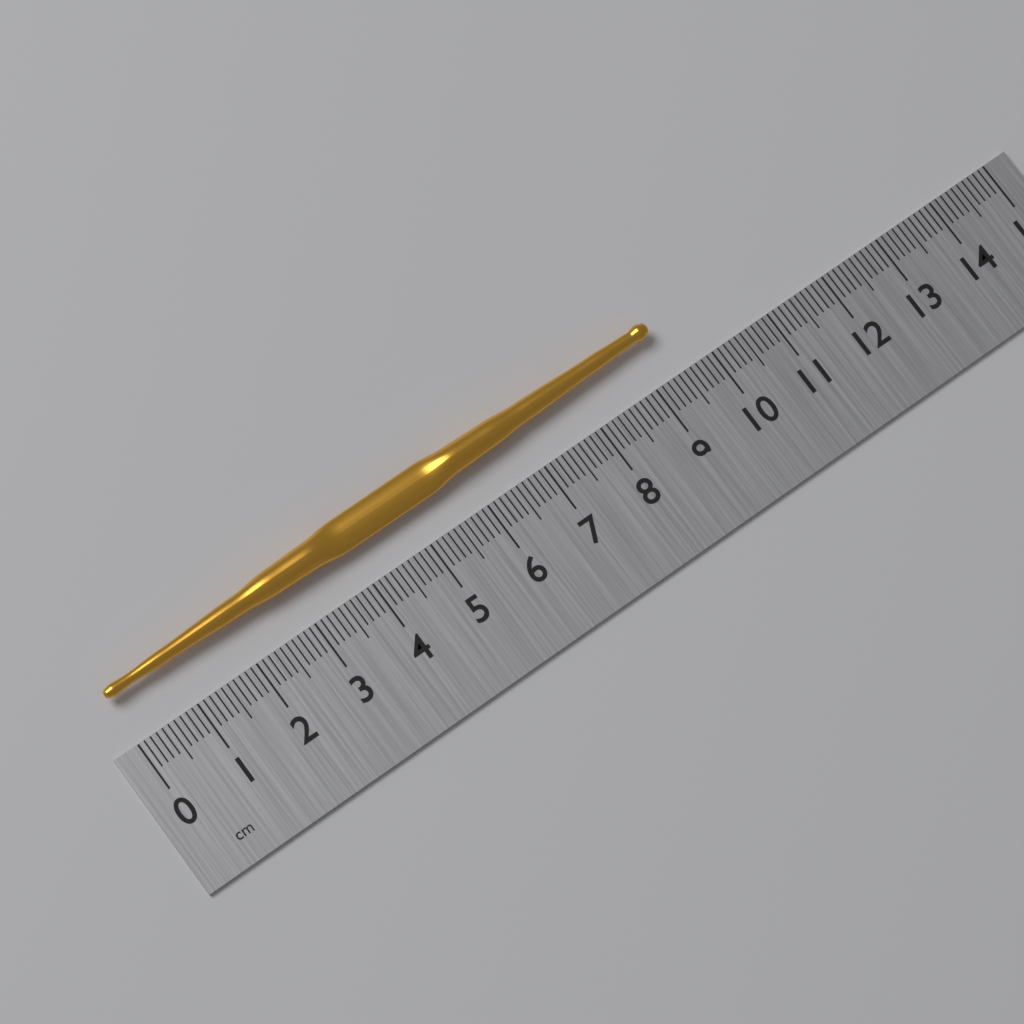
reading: 9.4 cm
